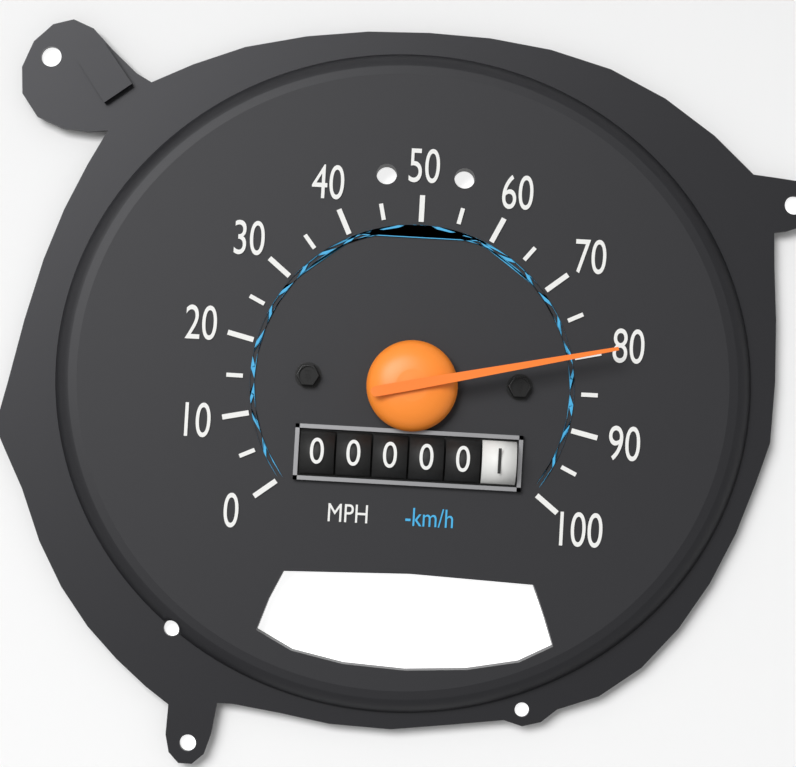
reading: 80 MPH
